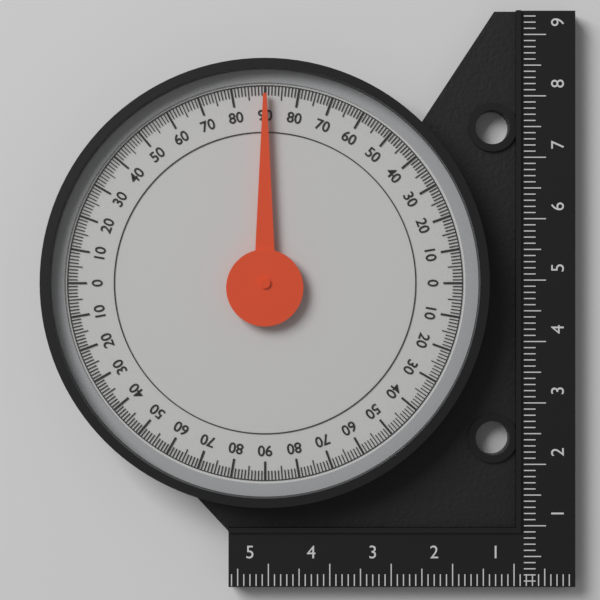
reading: 90 (no unit)
